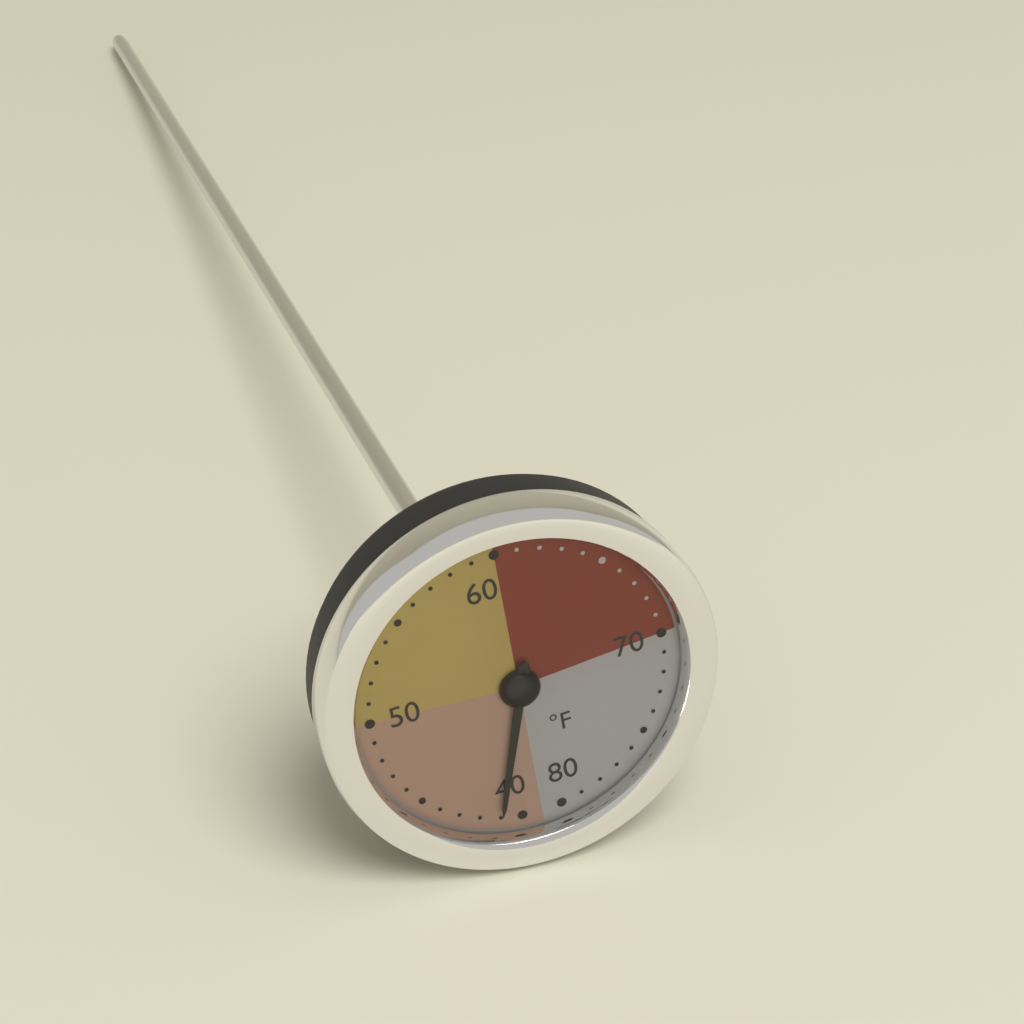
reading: 41 °F
